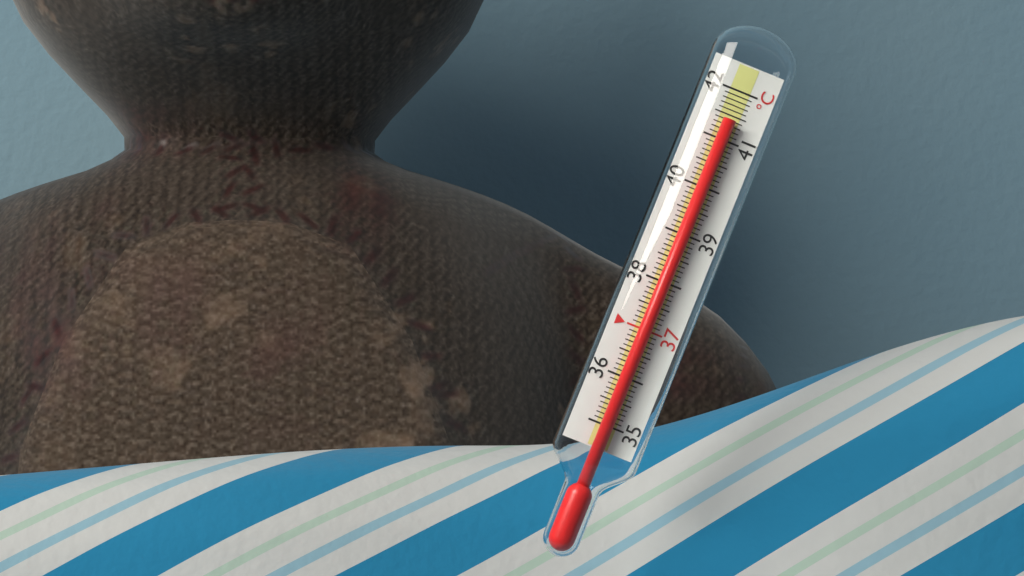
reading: 41.4 °C
